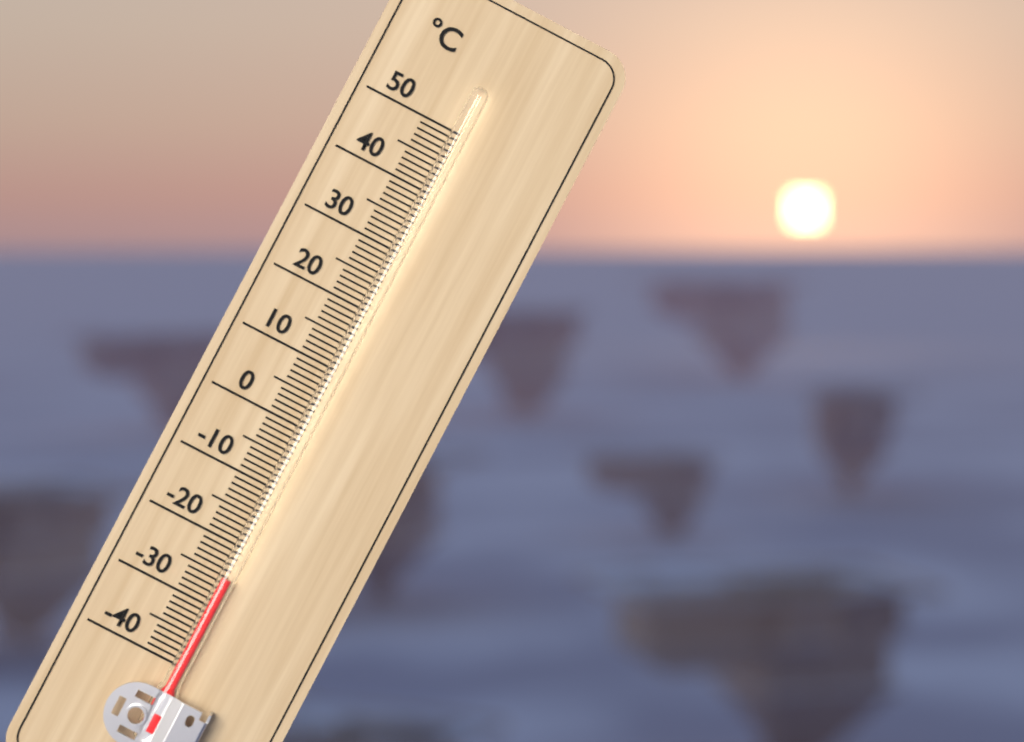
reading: -25 °C
